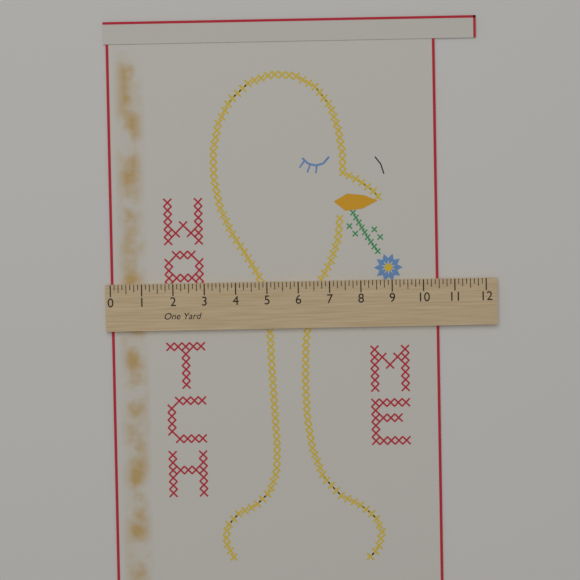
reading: 10.500 in
